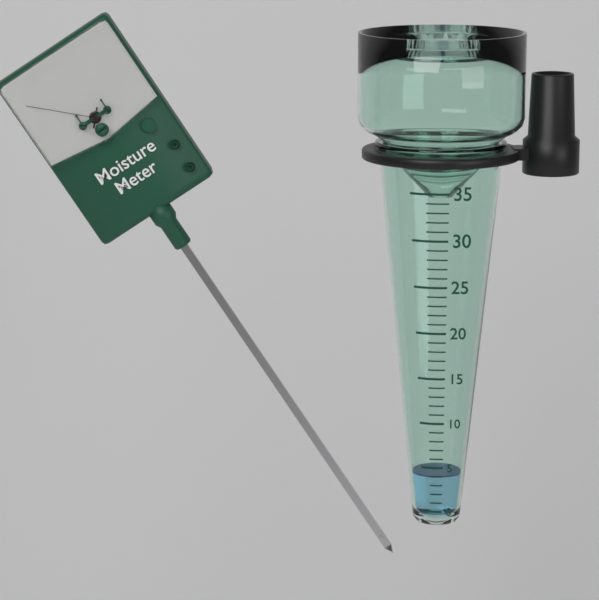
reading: 4 (no unit)
